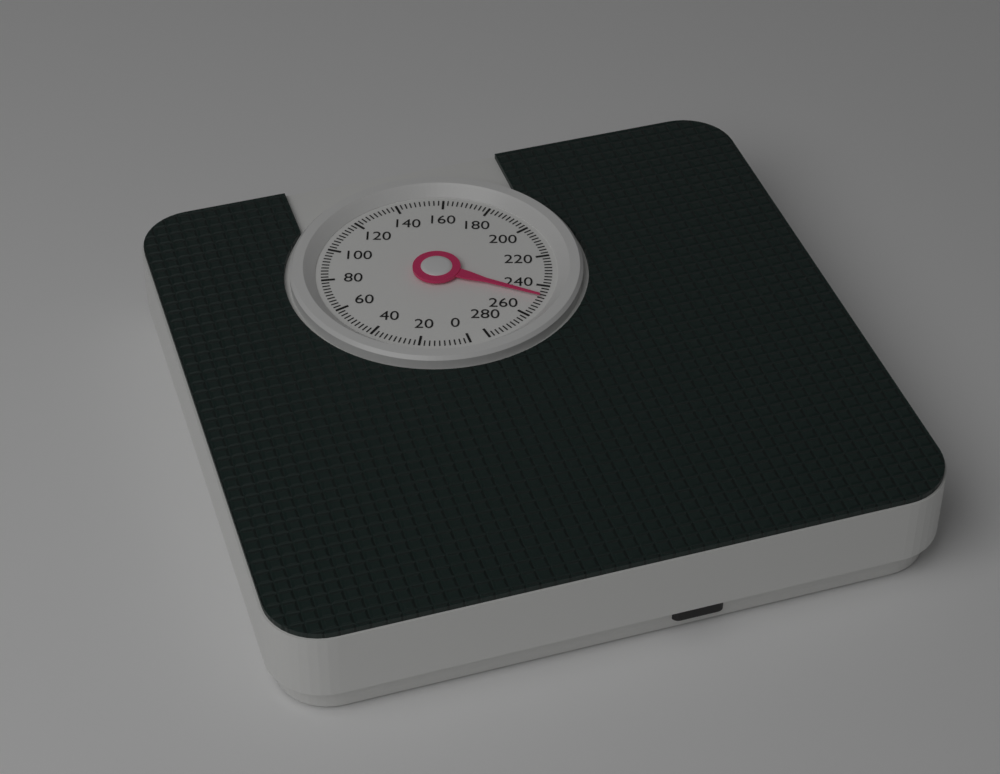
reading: 248 (no unit)
